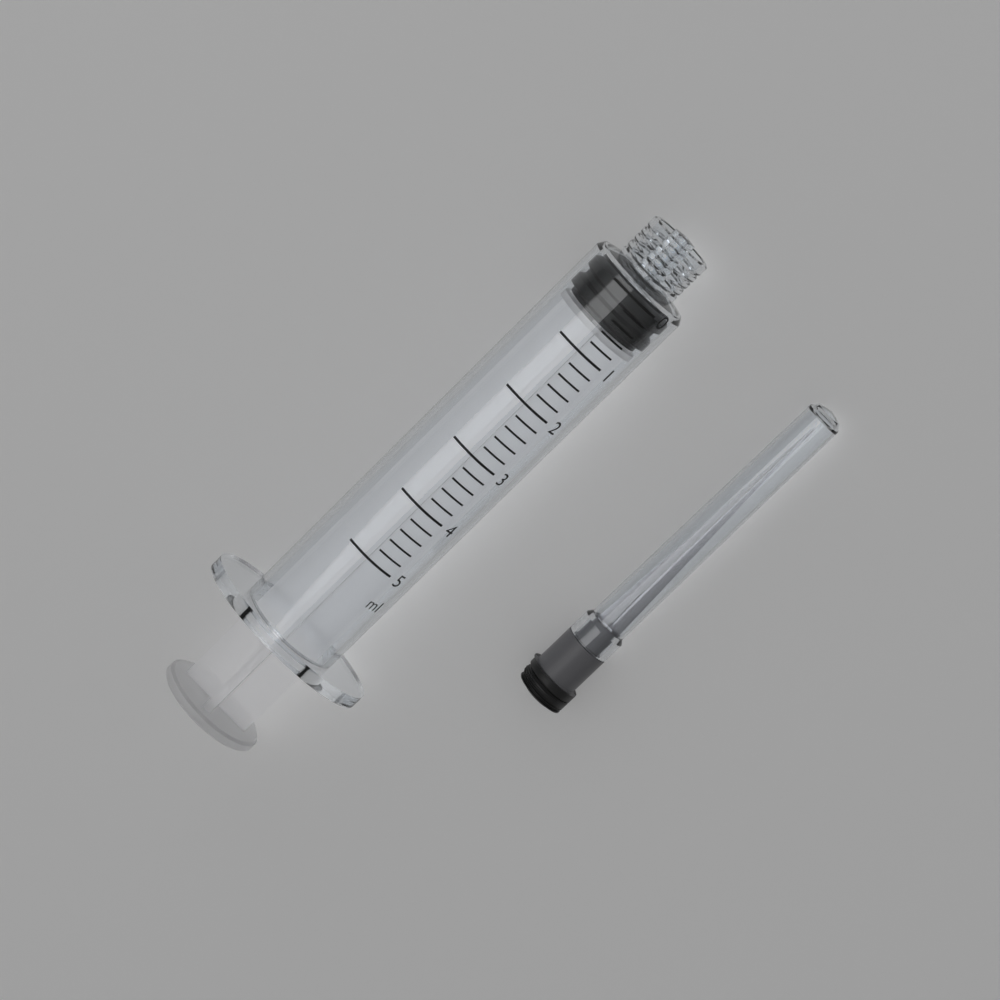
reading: 0.0 ml
